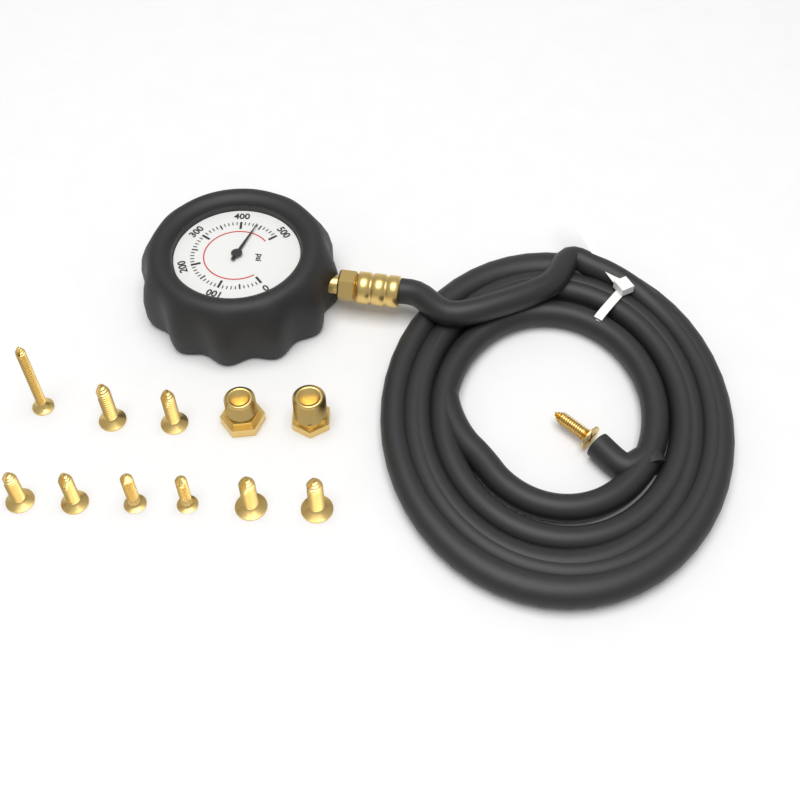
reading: 440 psi
